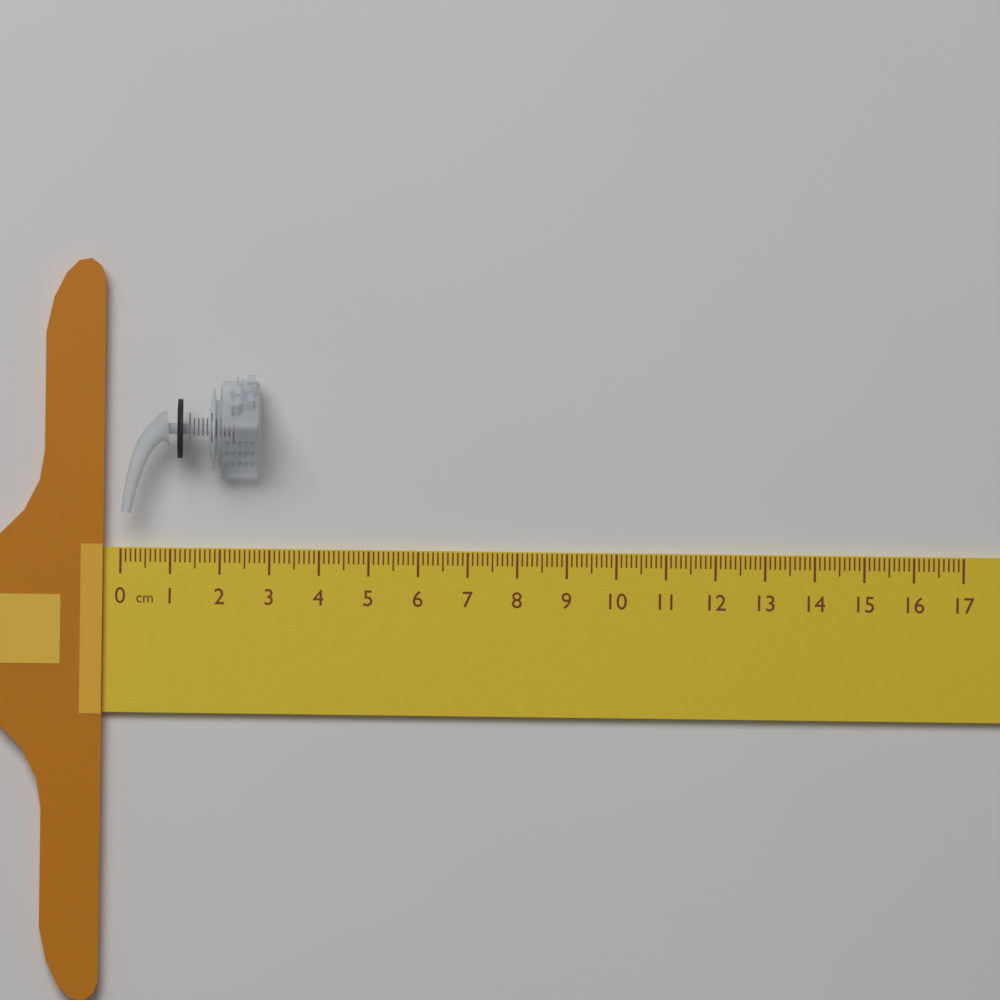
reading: 2.8 cm
